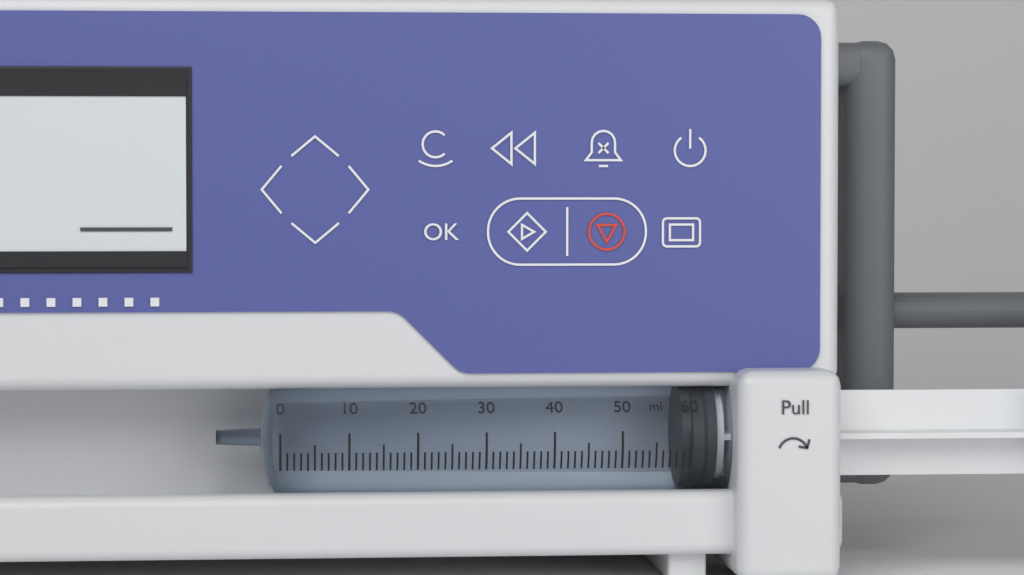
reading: 59 ml
